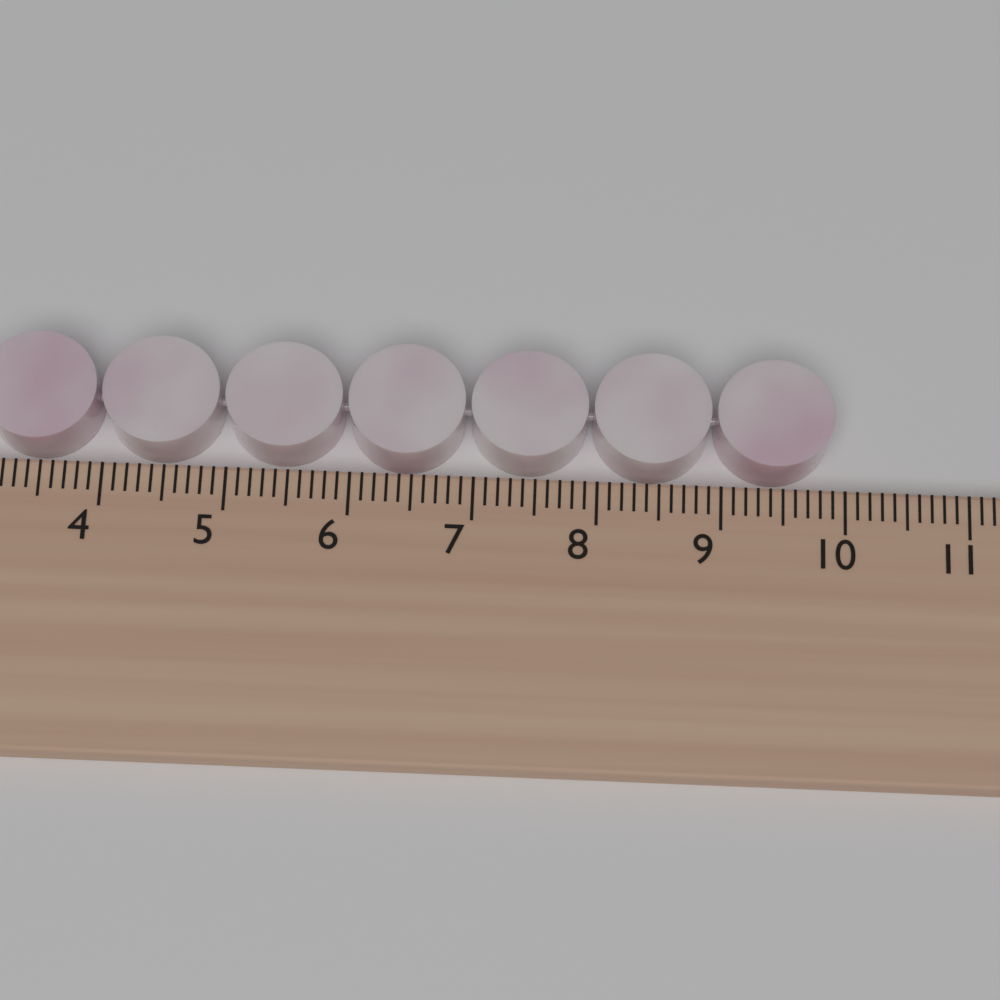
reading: 9.9 cm
